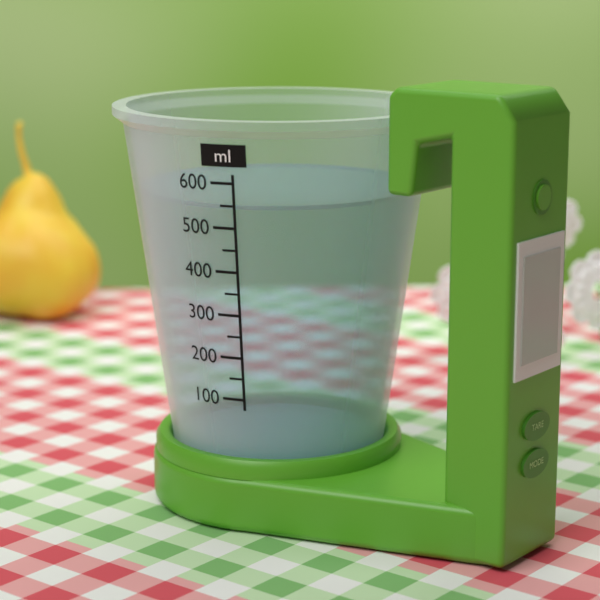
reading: 550 ml
